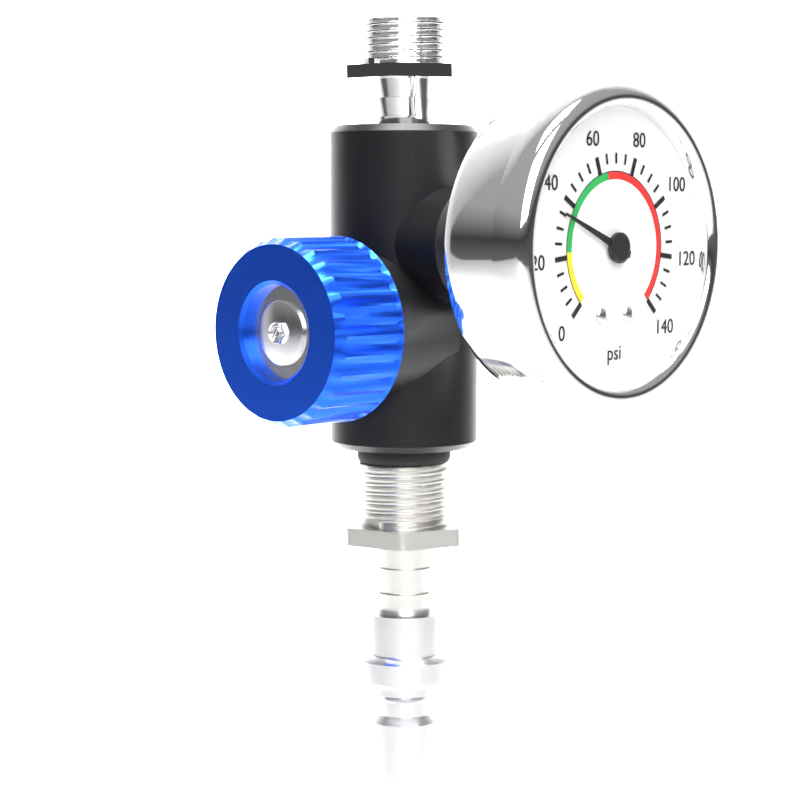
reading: 35 psi
